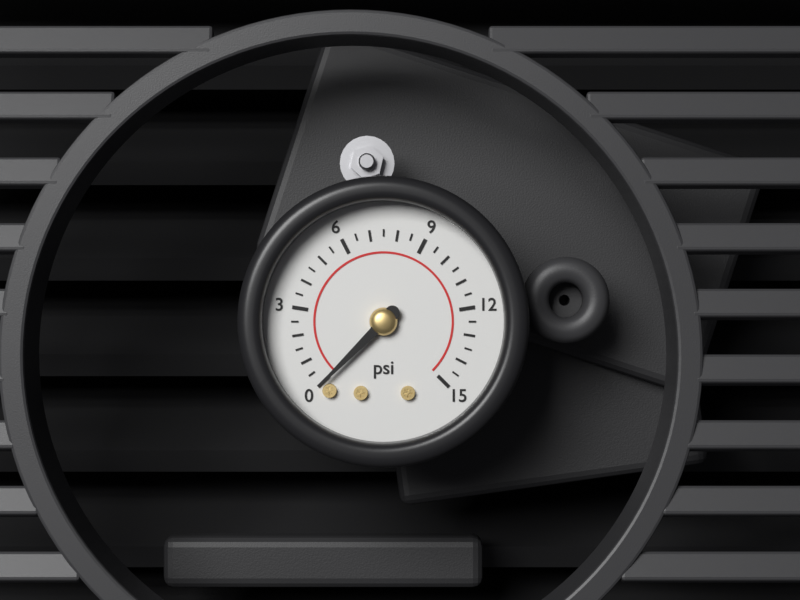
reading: 0.0 psi
